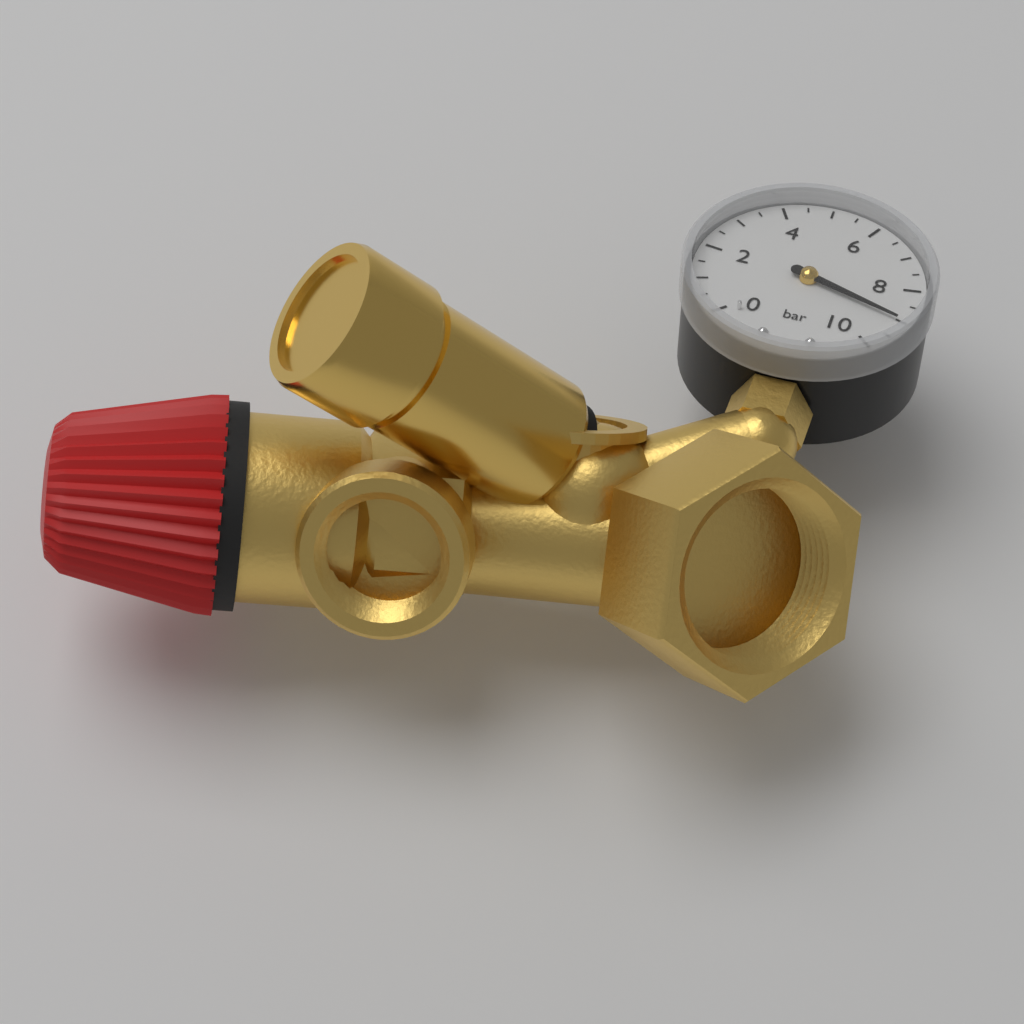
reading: 9.0 bar
